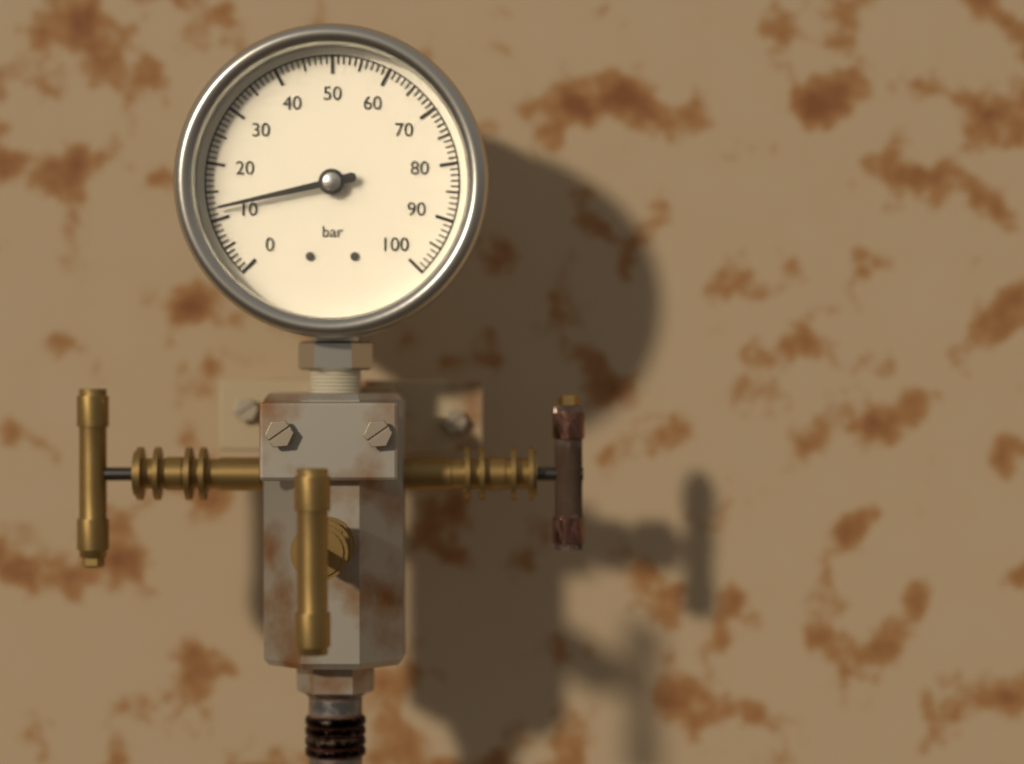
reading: 12 bar
